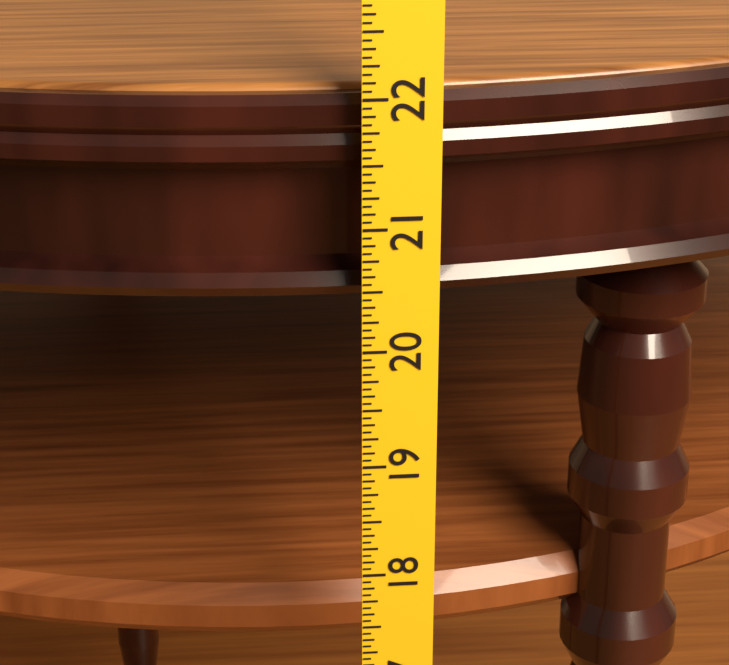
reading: 22.0000 in
